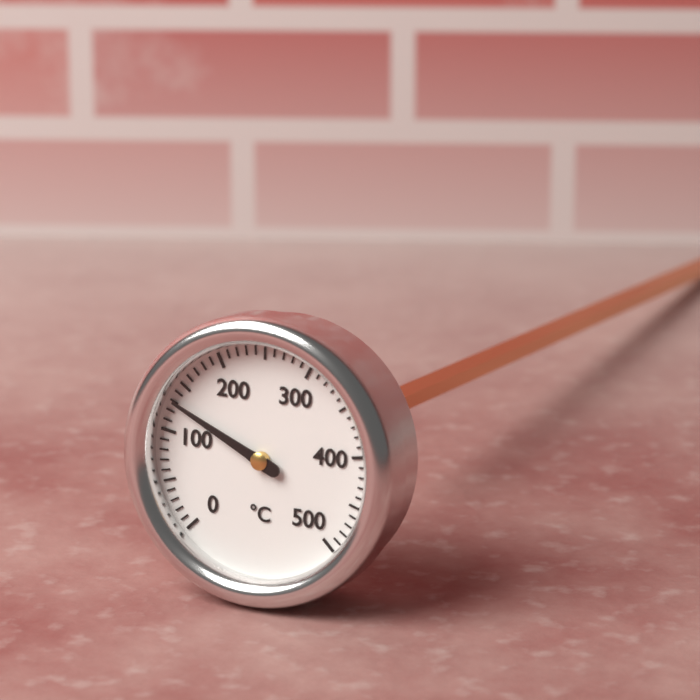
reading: 130 °C
